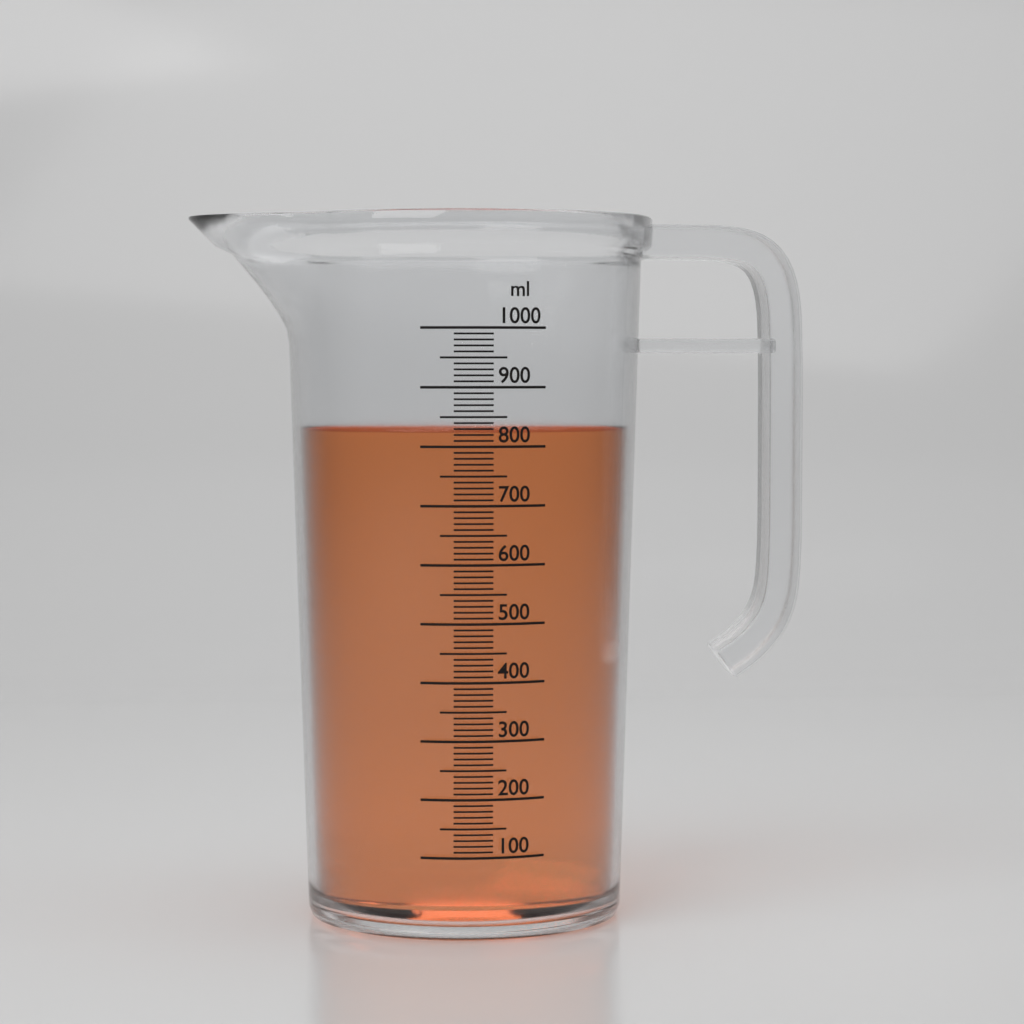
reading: 830 ml
